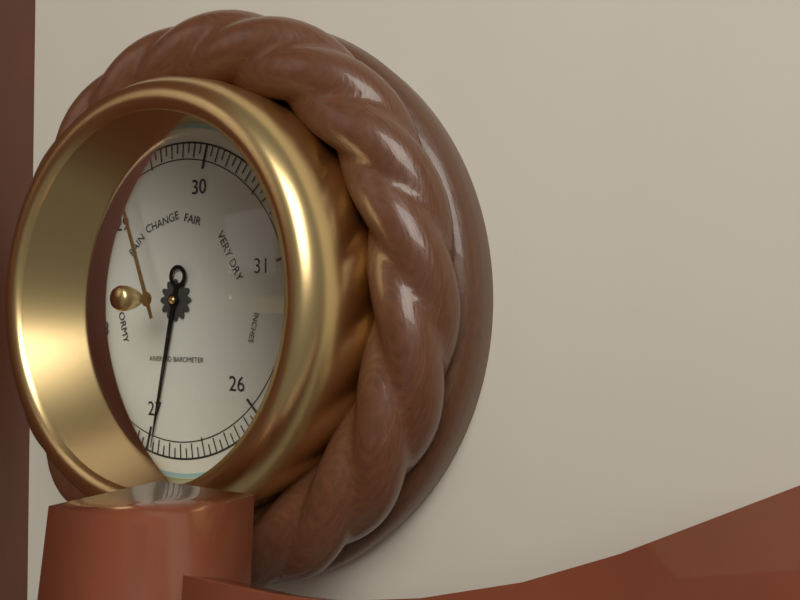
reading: 26.95 inHg
